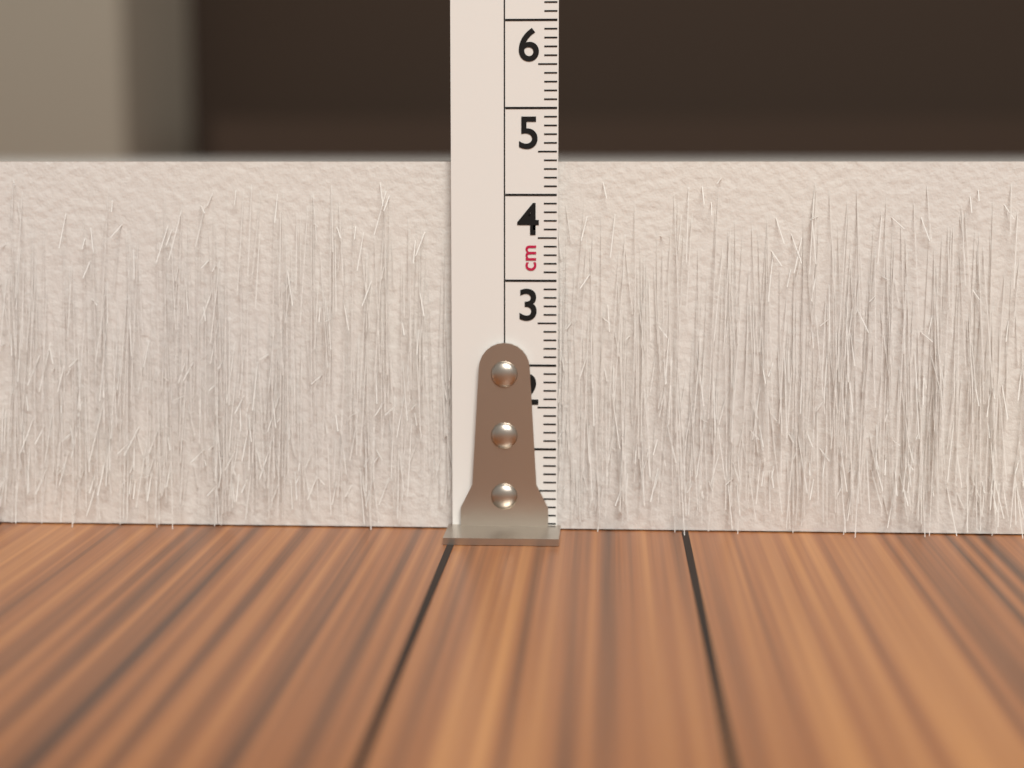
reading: 4.4 cm
